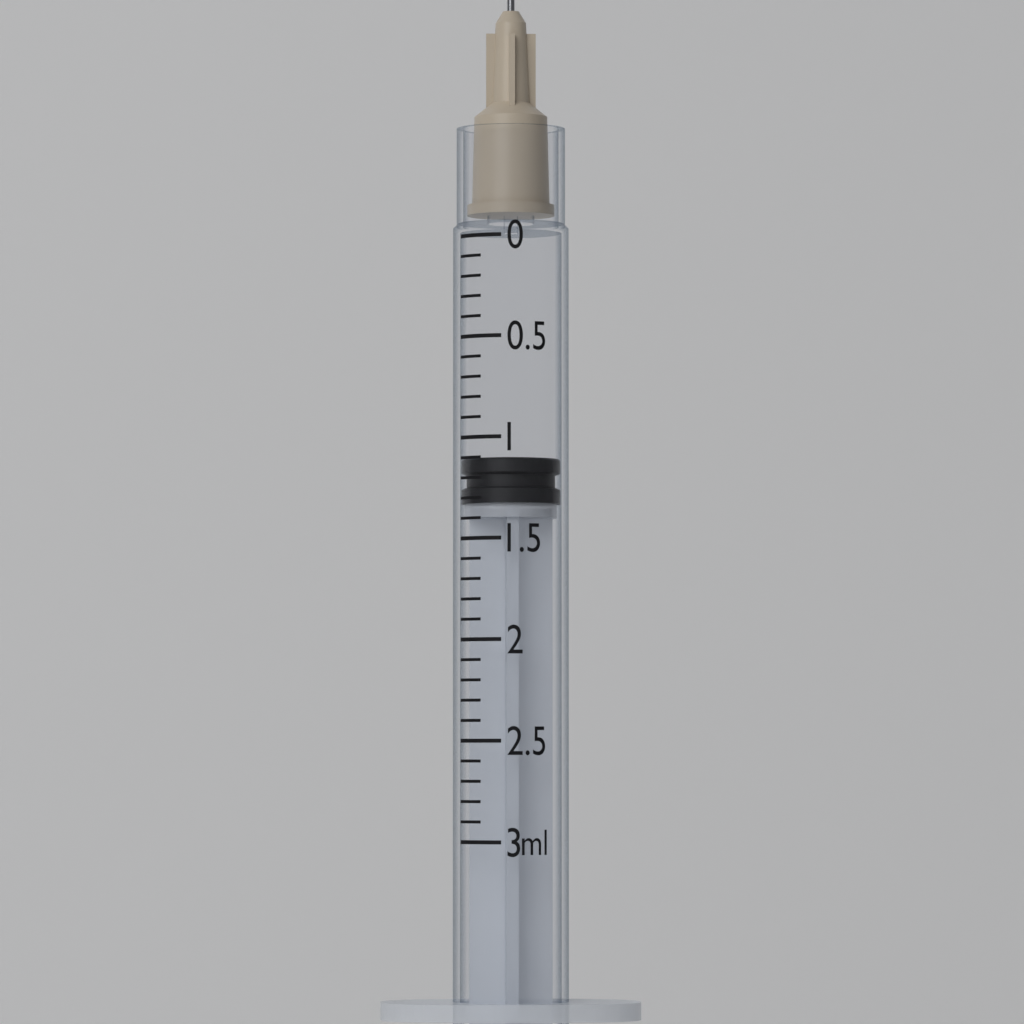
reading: 1.1 ml
